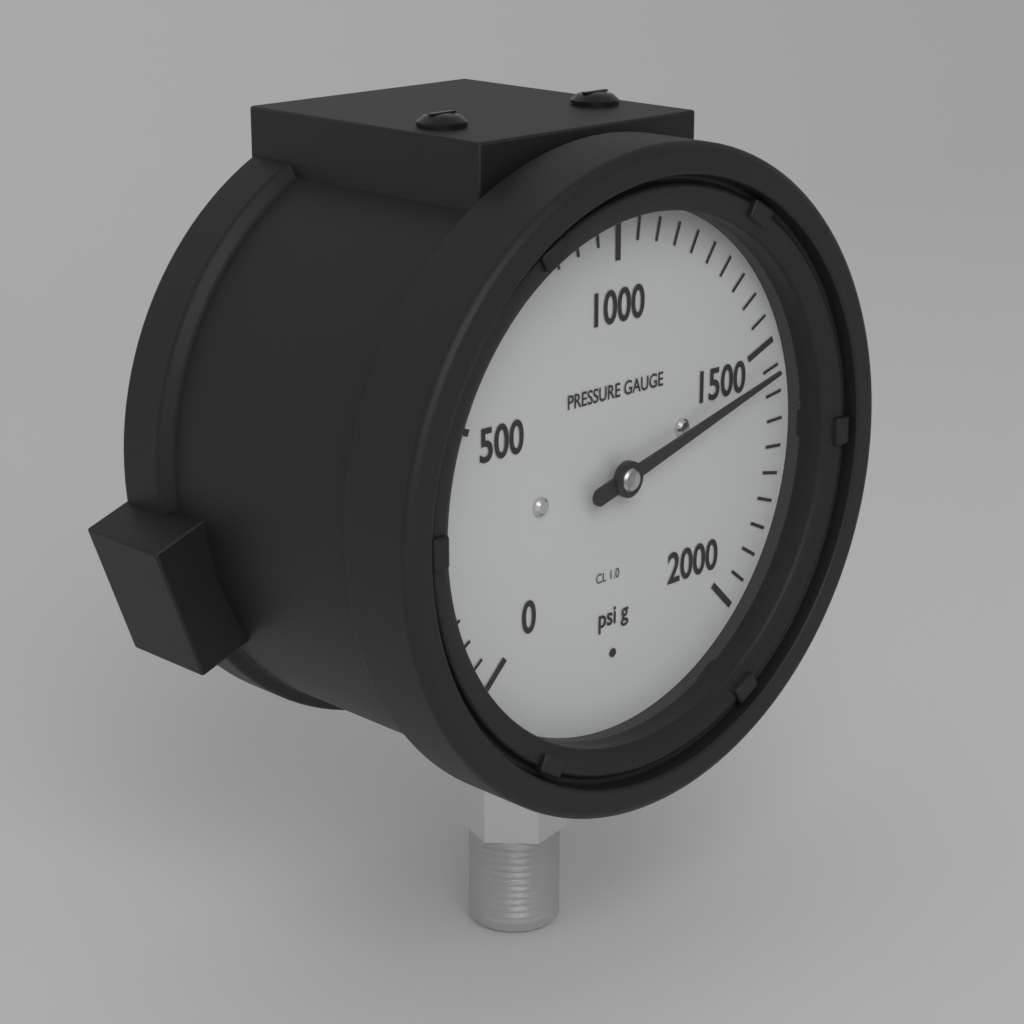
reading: 1550 psi
